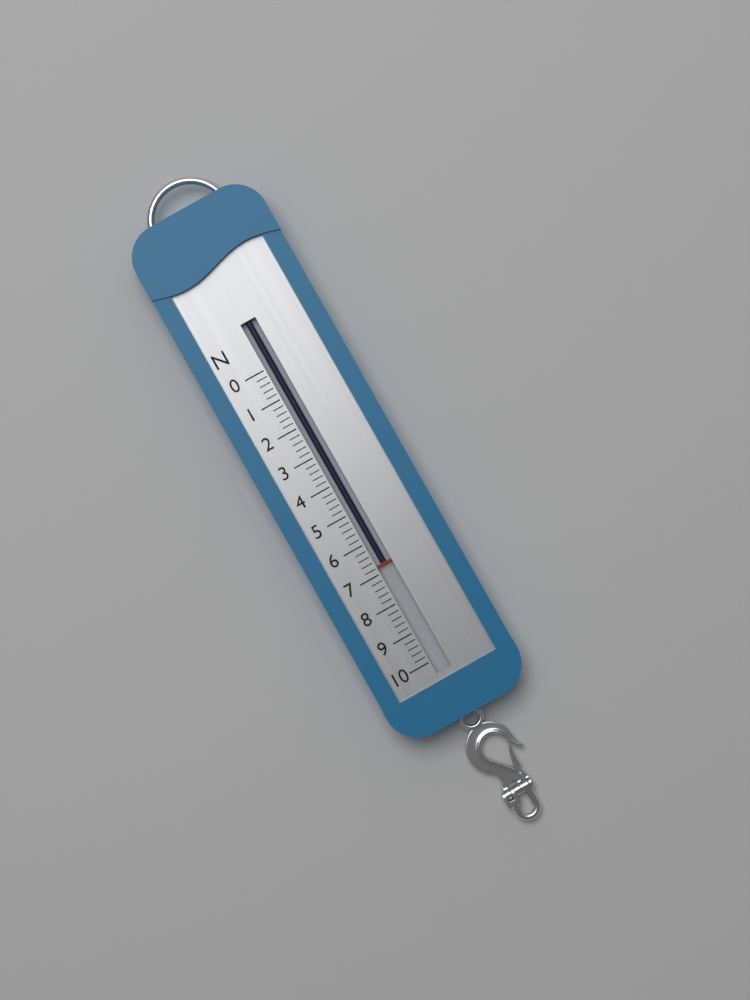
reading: 6.8 N
